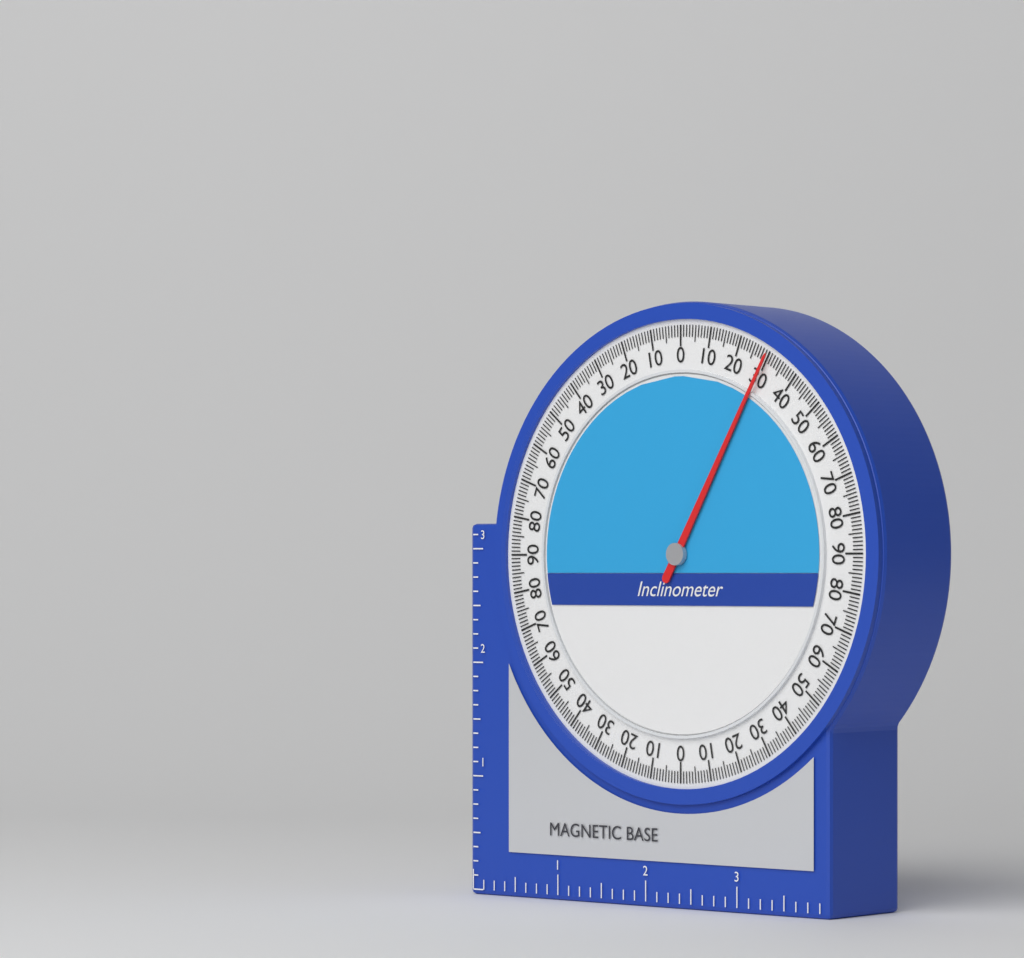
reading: 30 (no unit)
